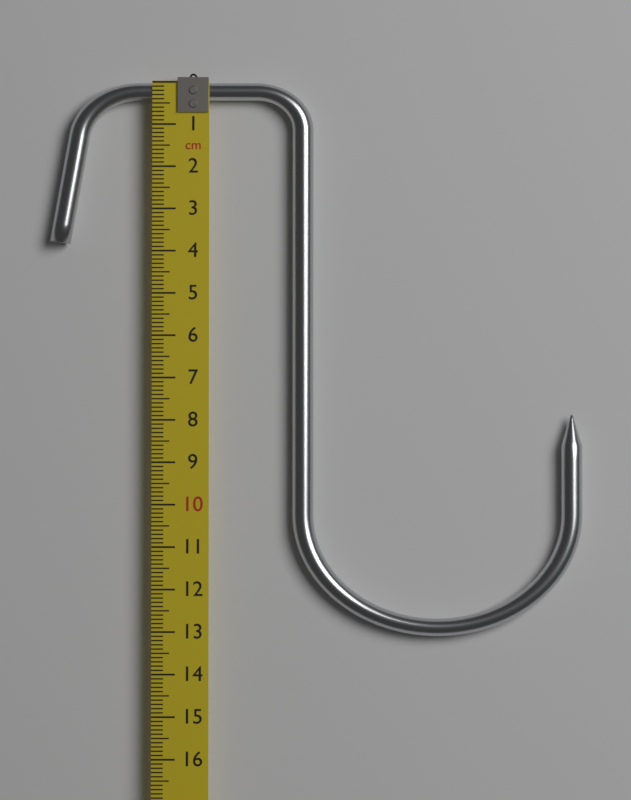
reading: 13.1 cm
